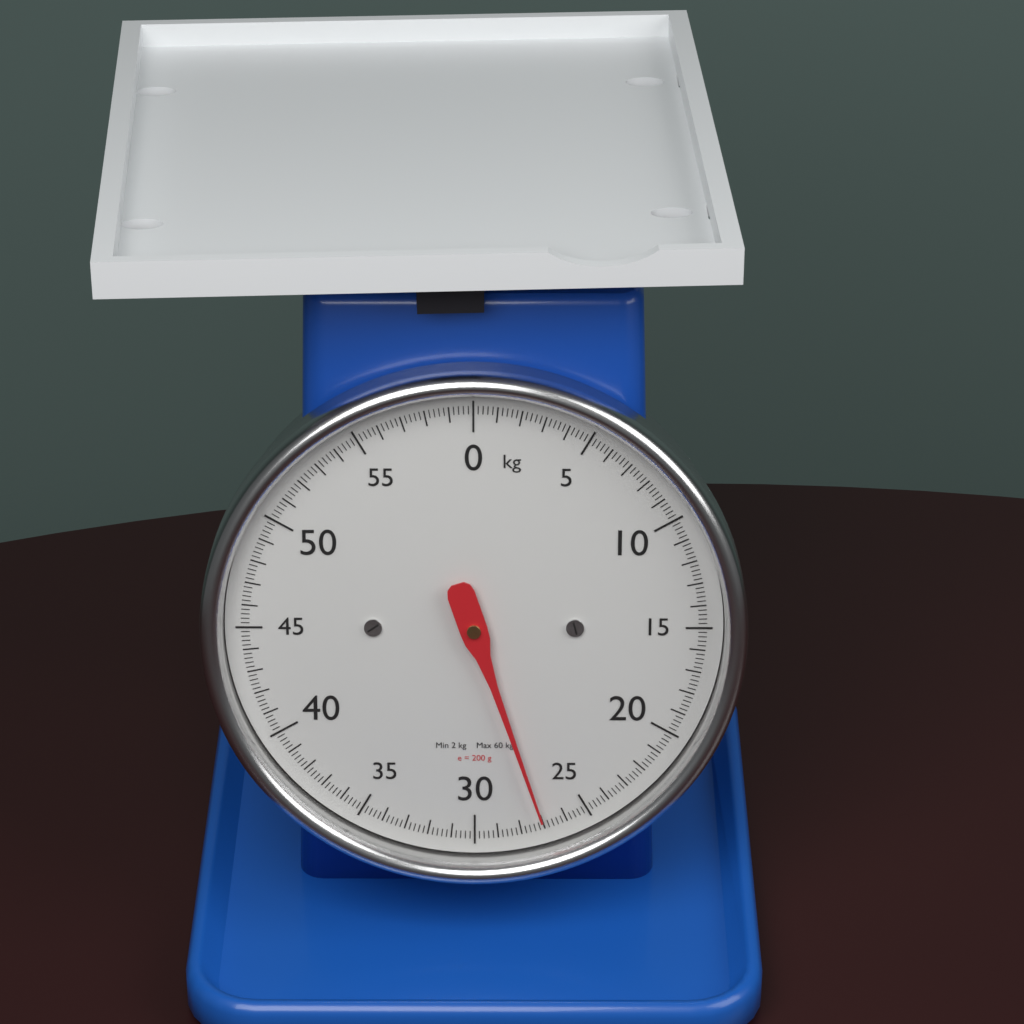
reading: 27.0 kg
